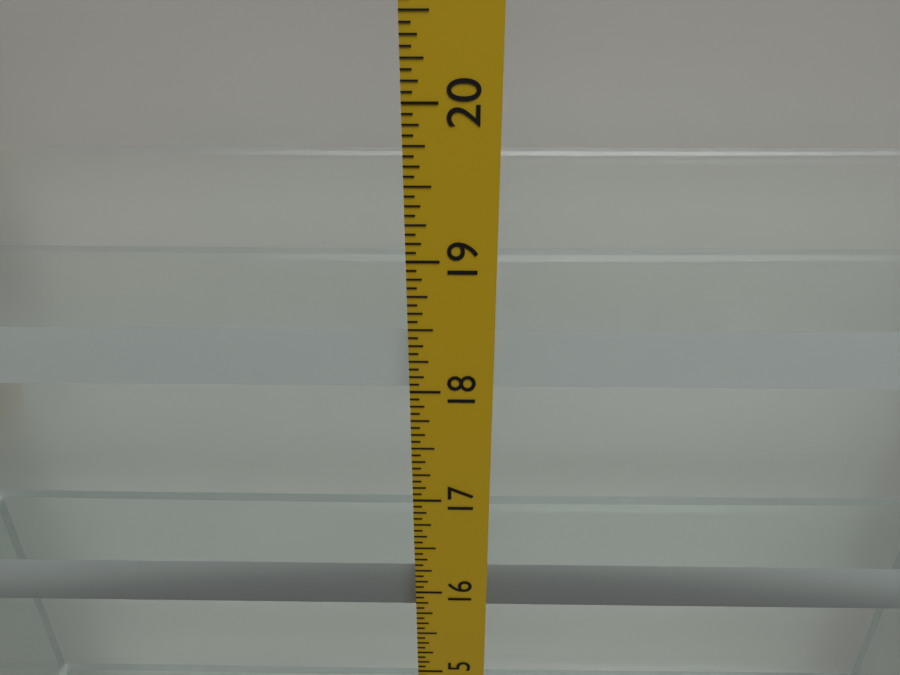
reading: 18.4375 in
